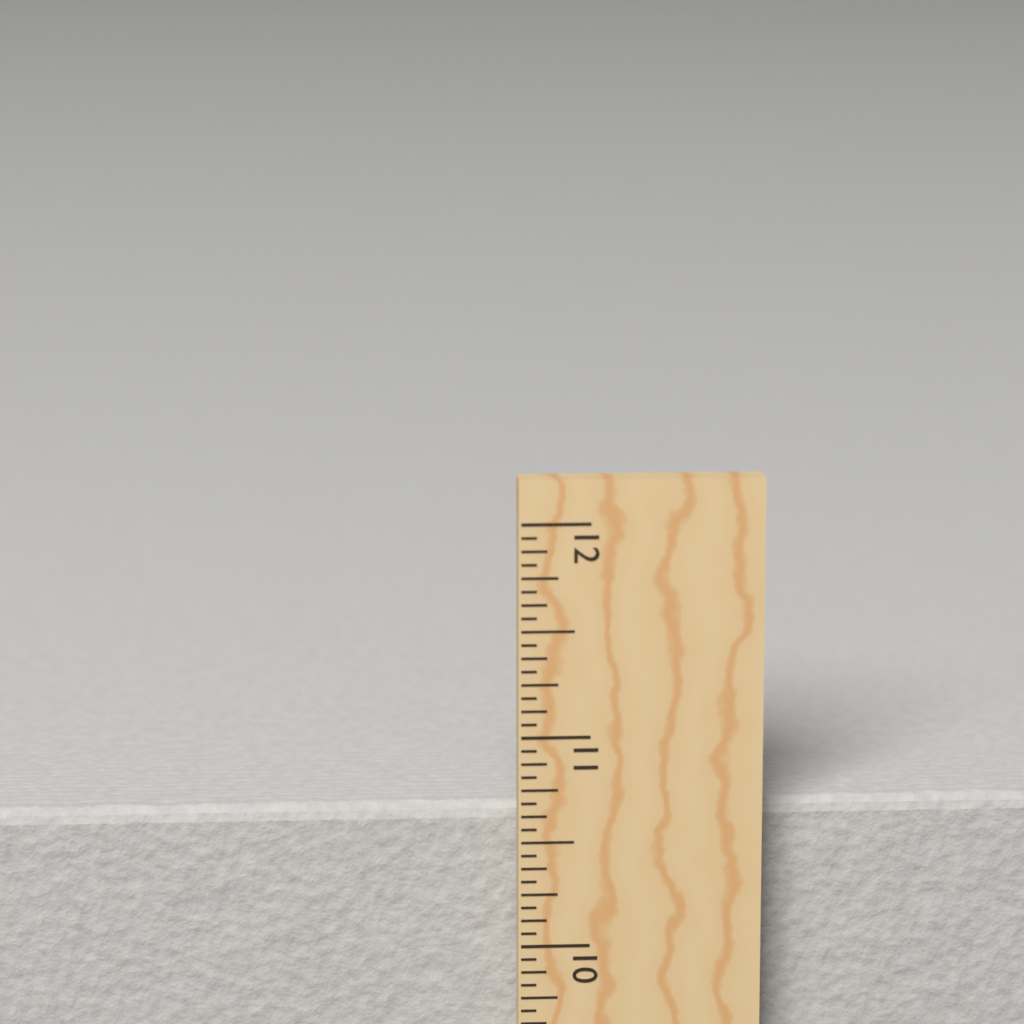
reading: 10.6250 in
